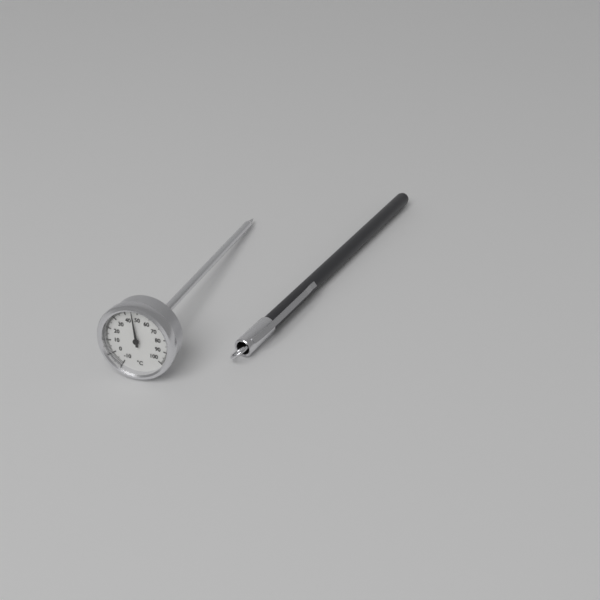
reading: 46 °C
